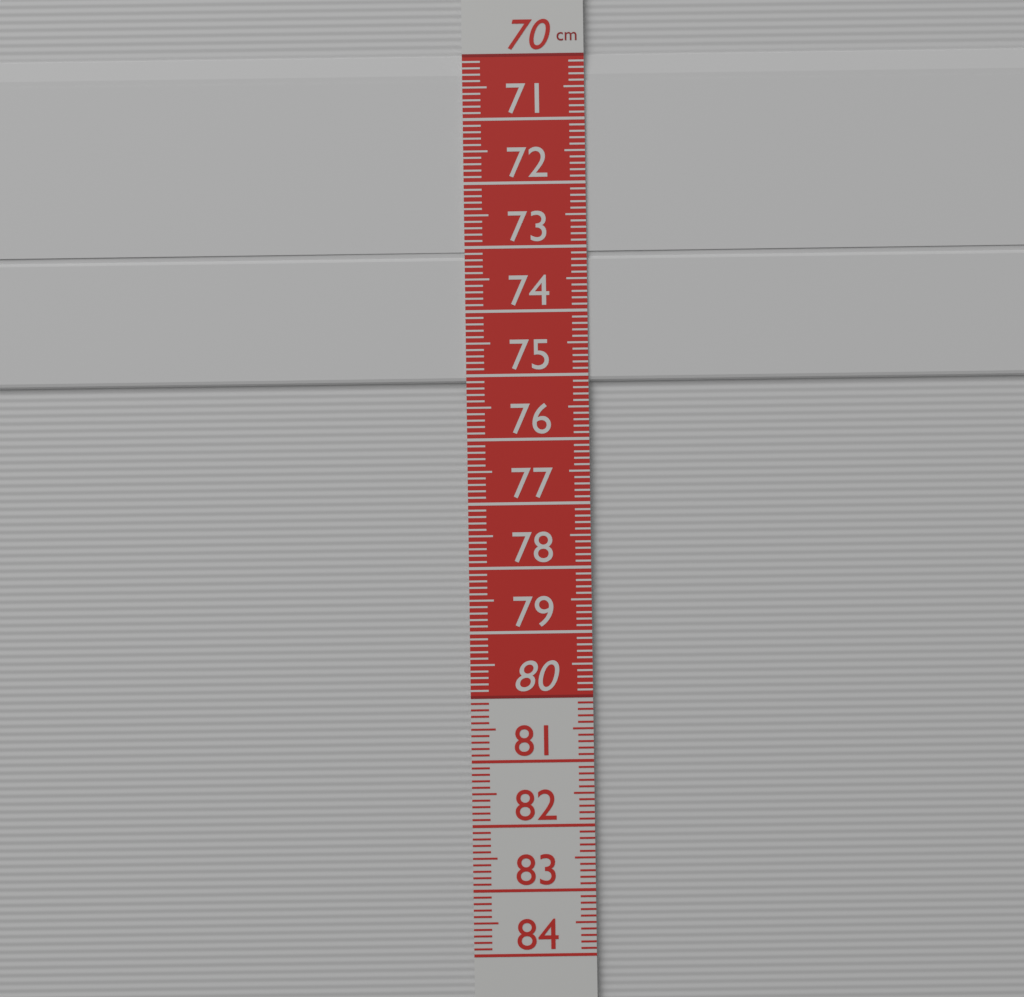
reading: 75.1 cm
